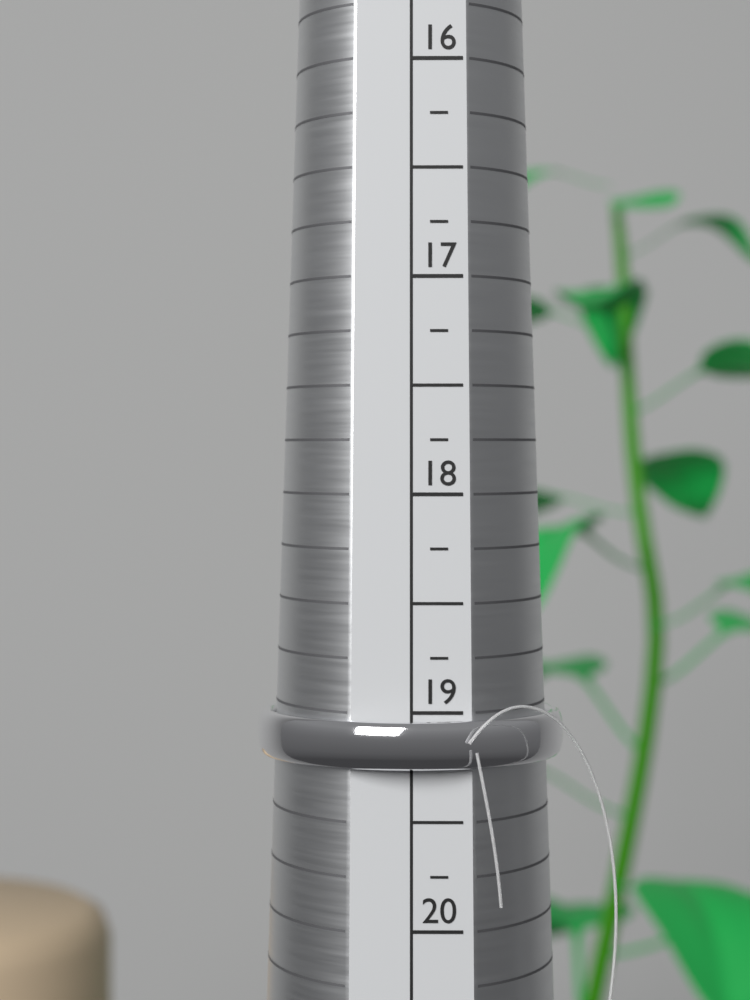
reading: 19.25 (no unit)
